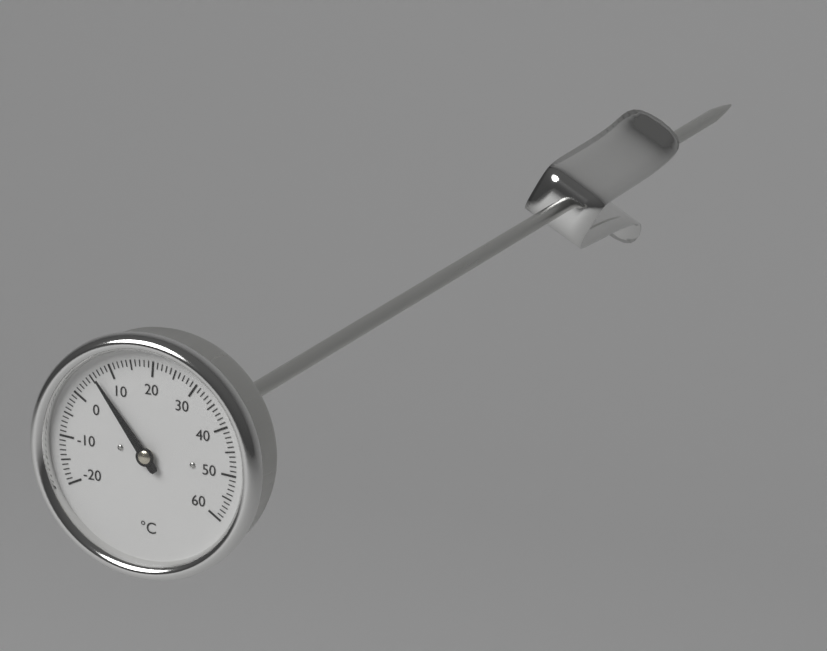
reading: 6 °C
